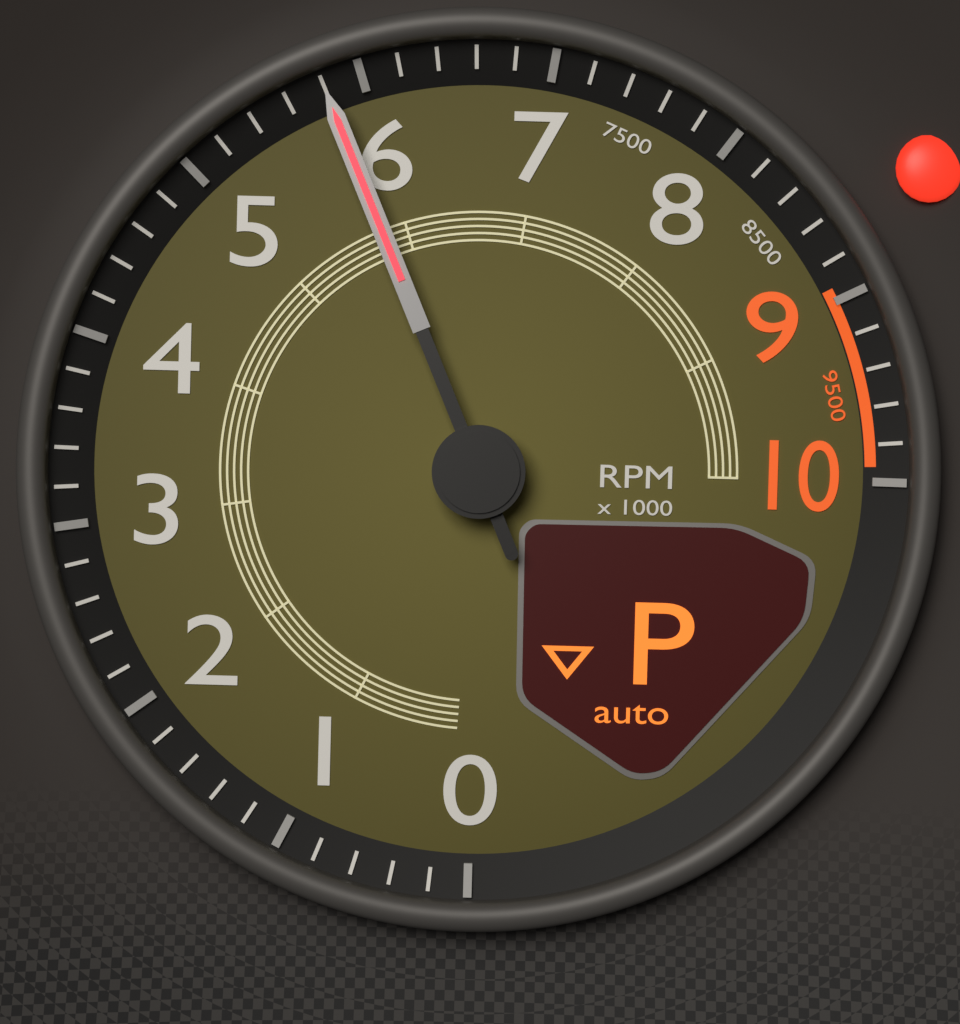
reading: 5800 RPM
